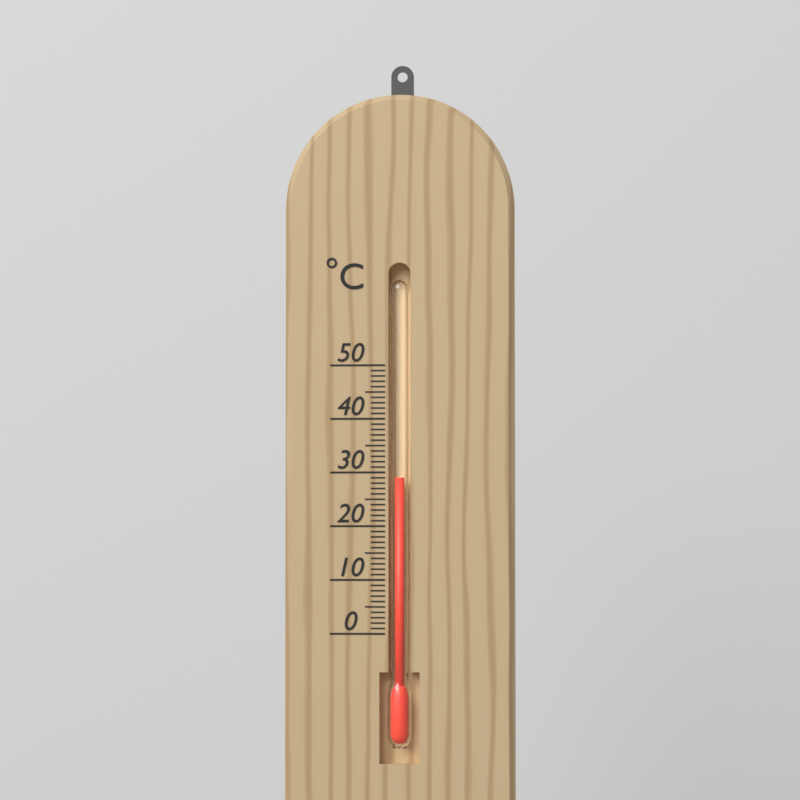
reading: 29 °C
